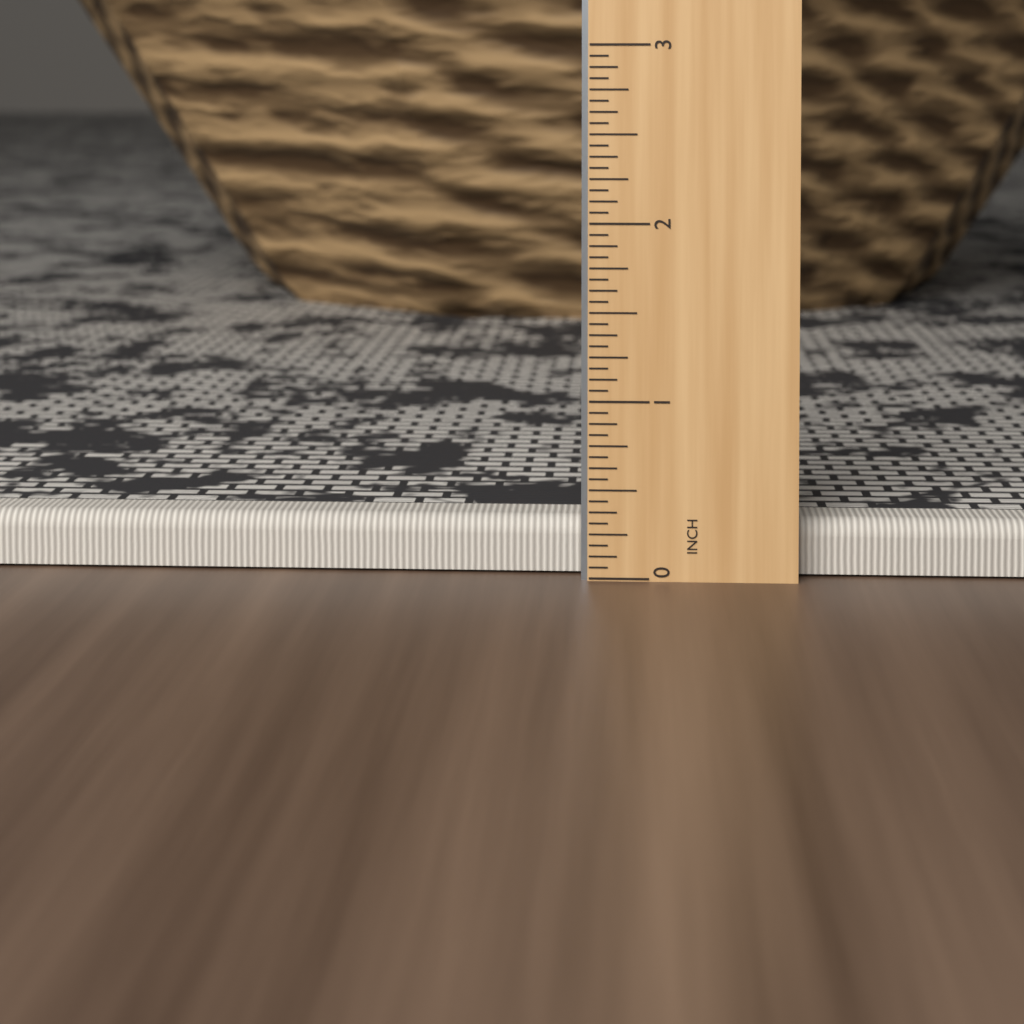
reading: 0.3125 in
